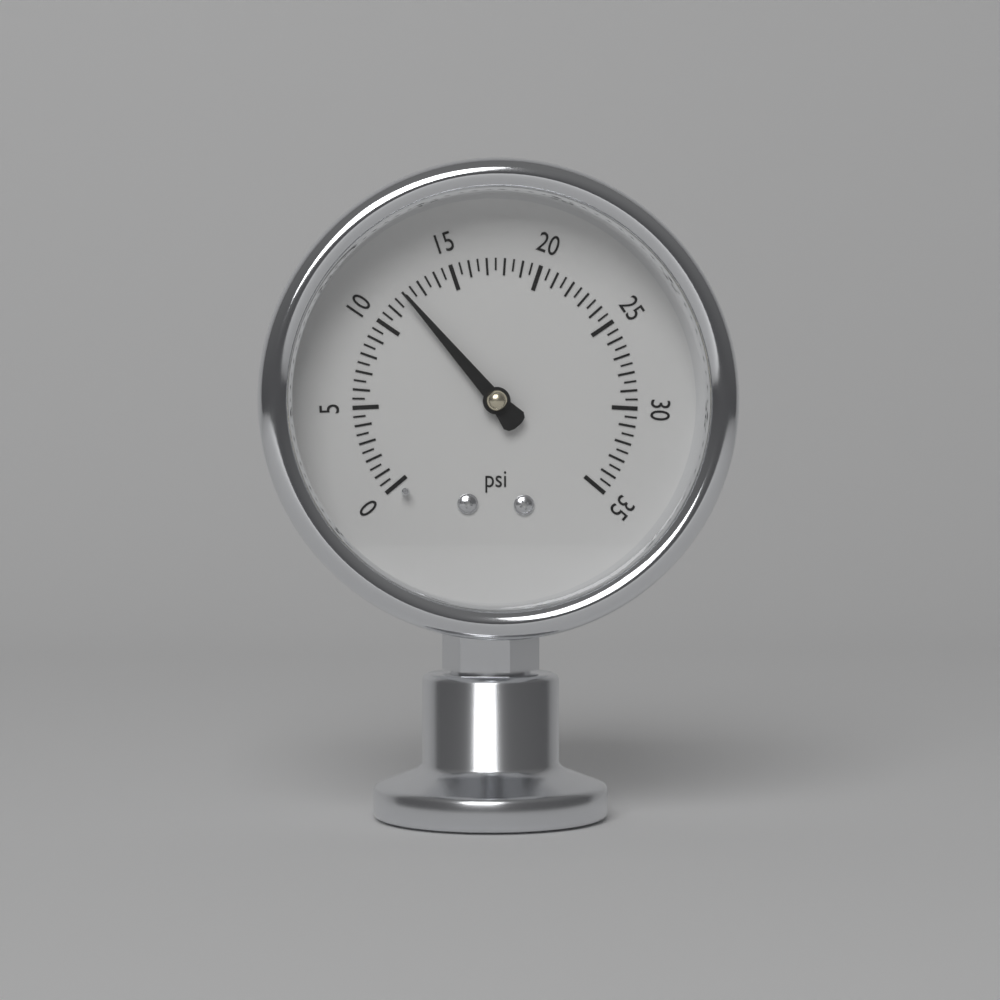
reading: 12.0 psi
